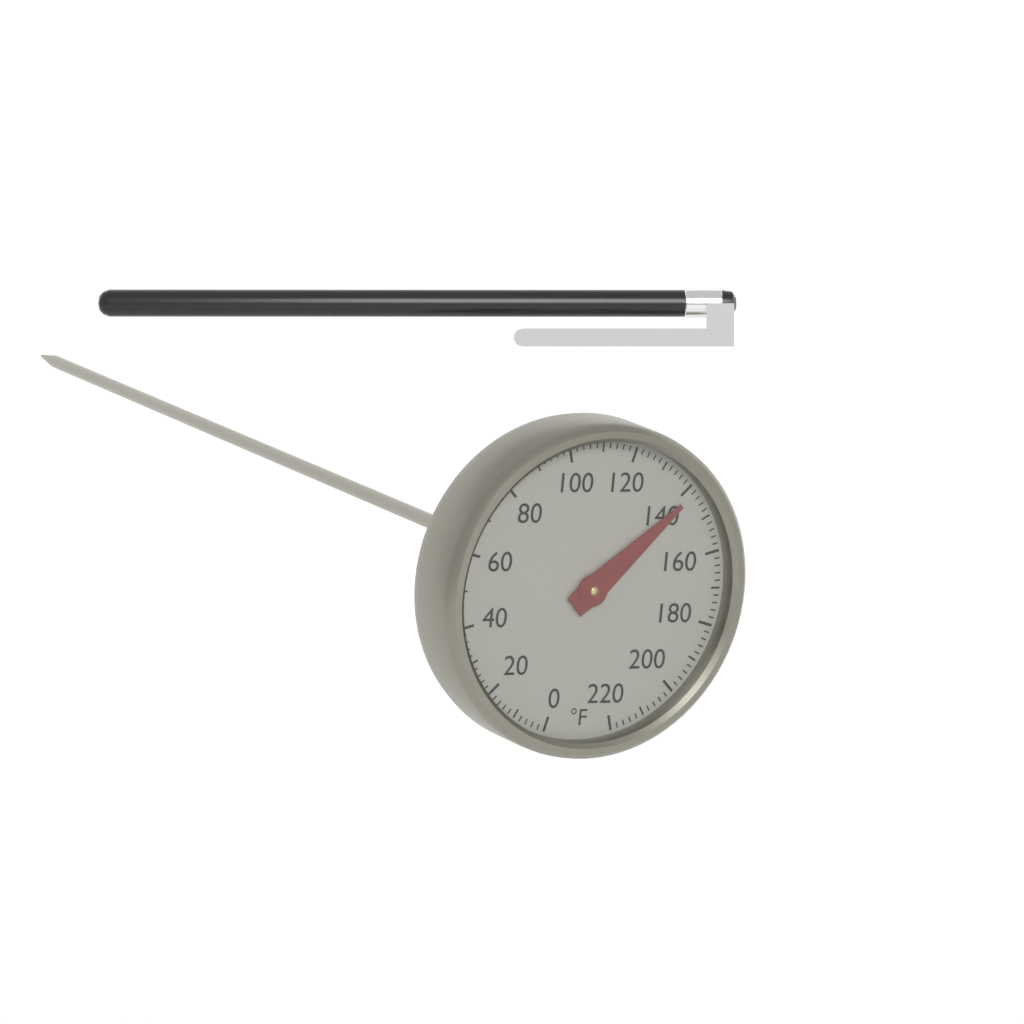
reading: 142 °F
